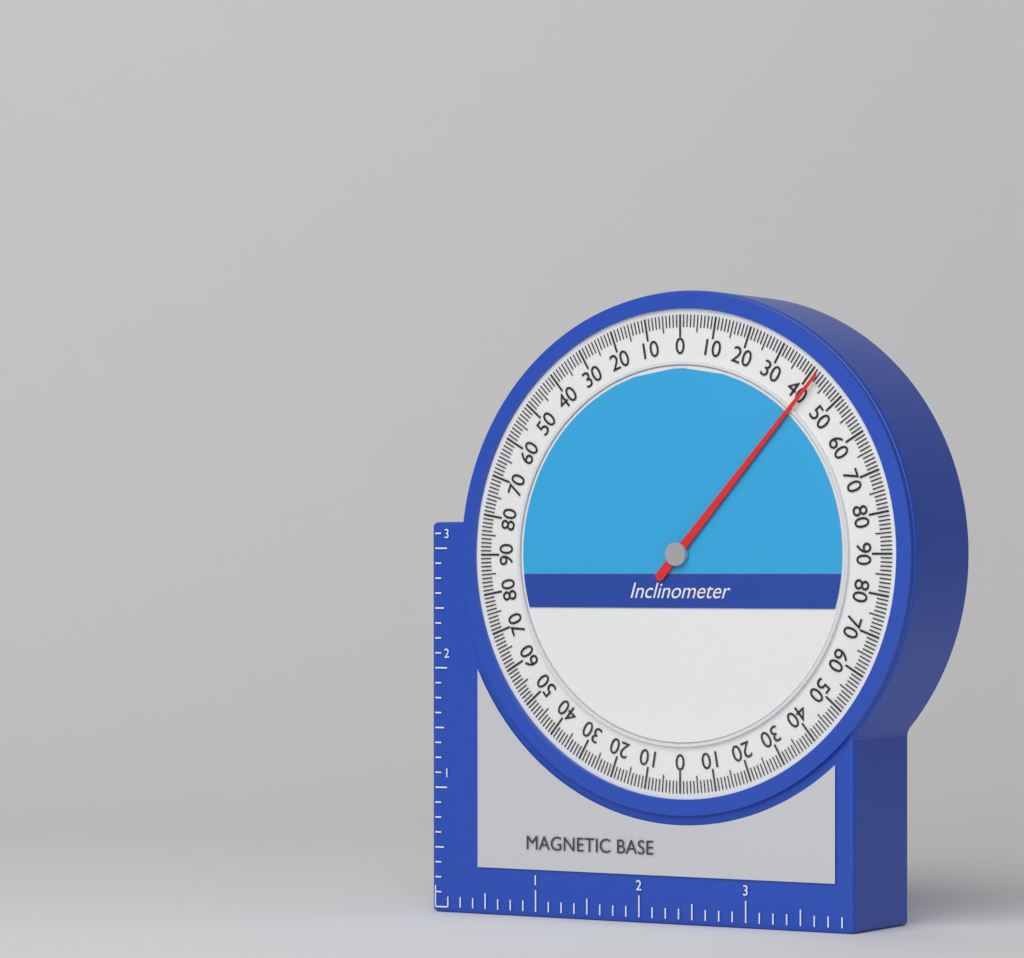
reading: 42 (no unit)
